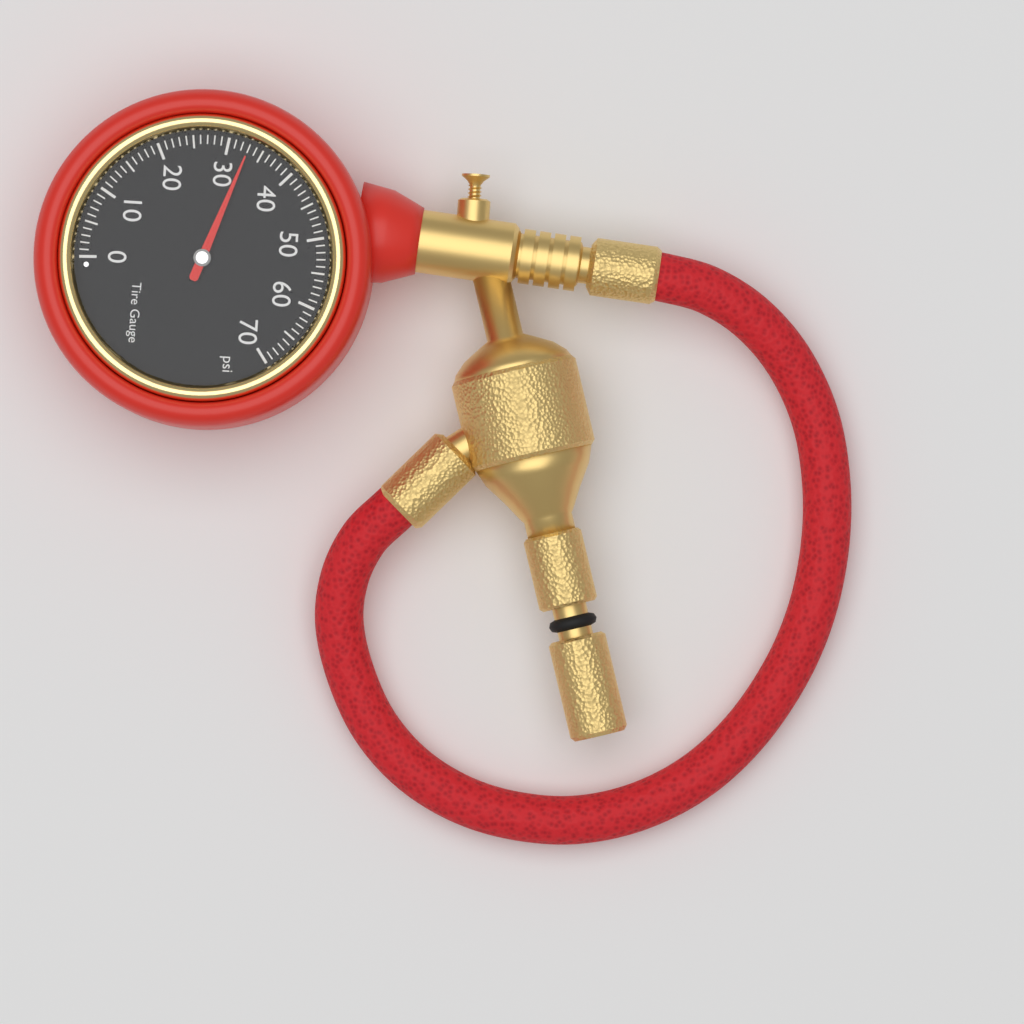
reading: 33 psi
